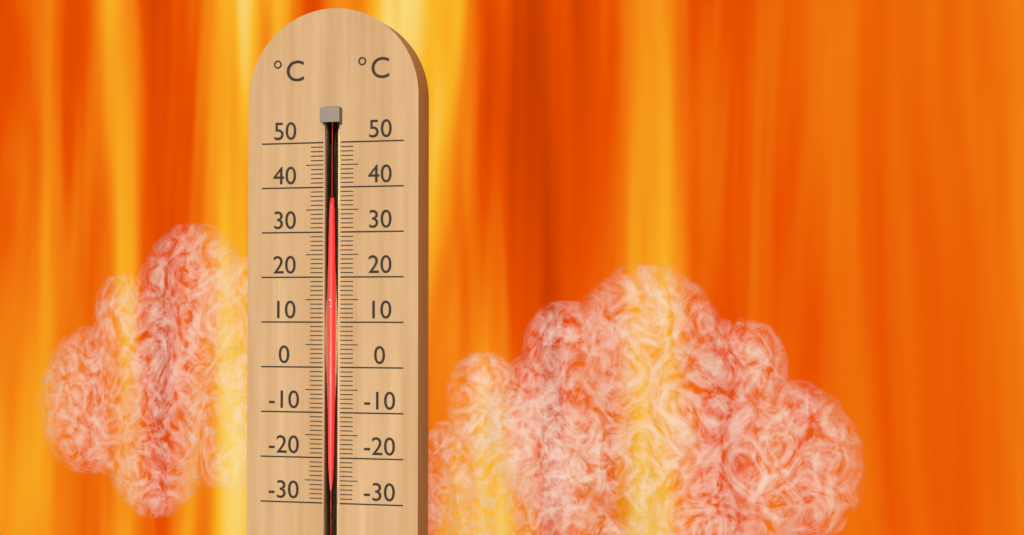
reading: 36 °C
